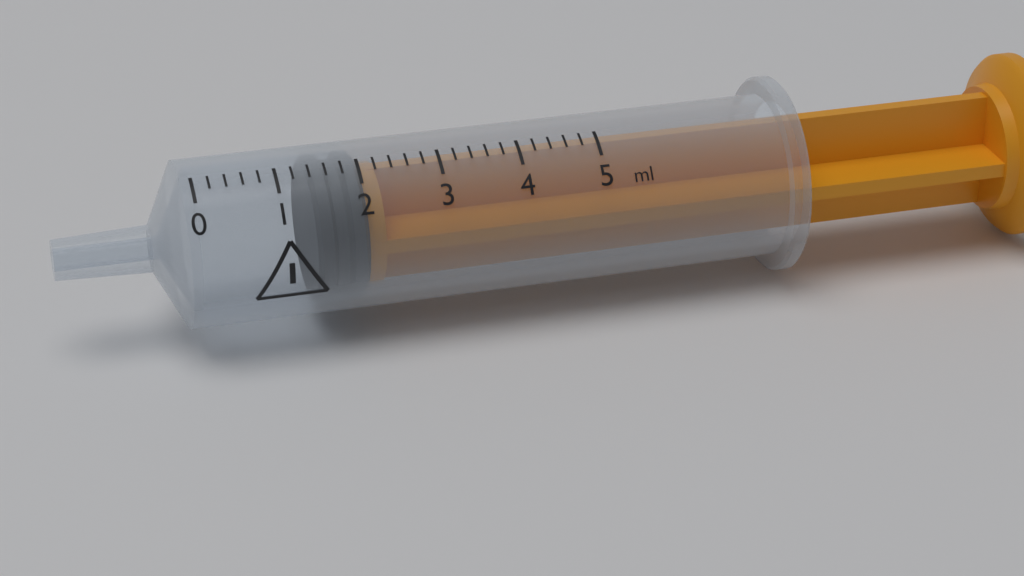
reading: 1.4 ml
